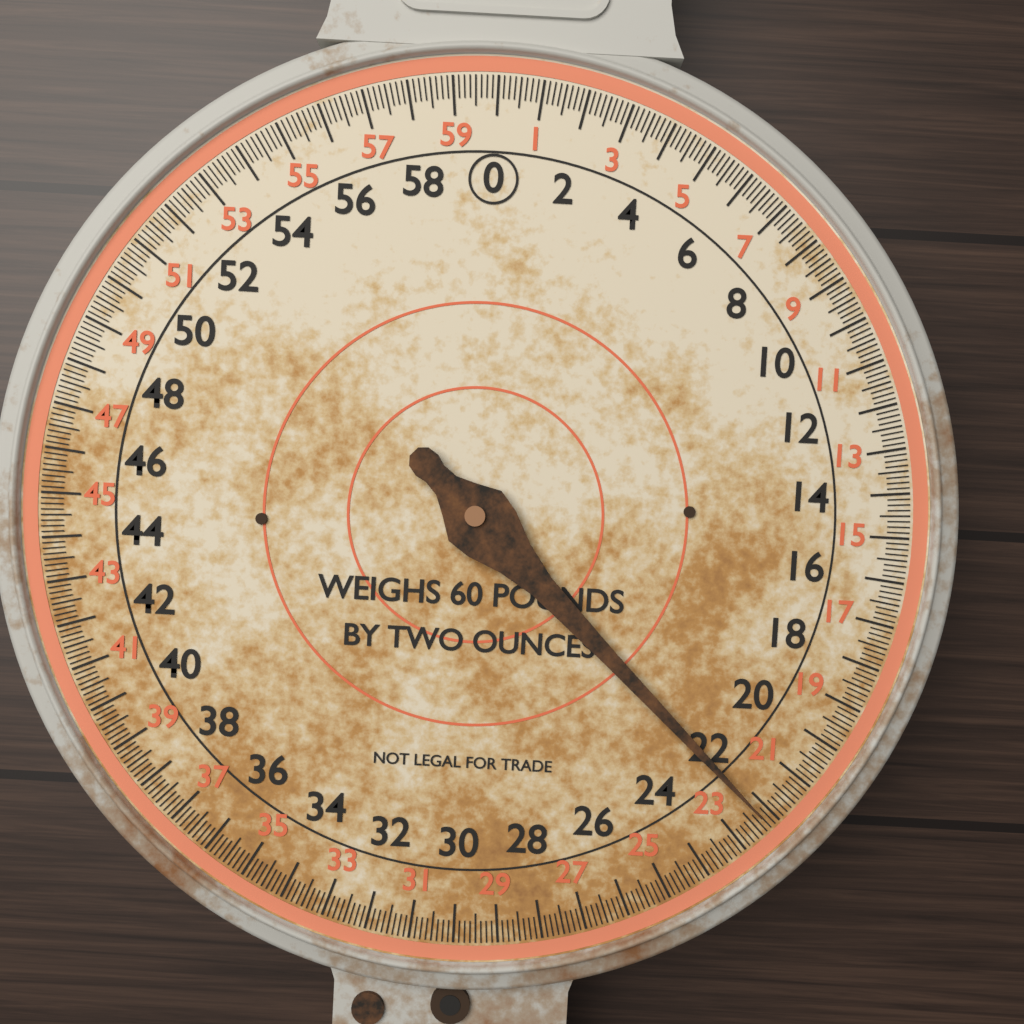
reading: 22.250 lb
